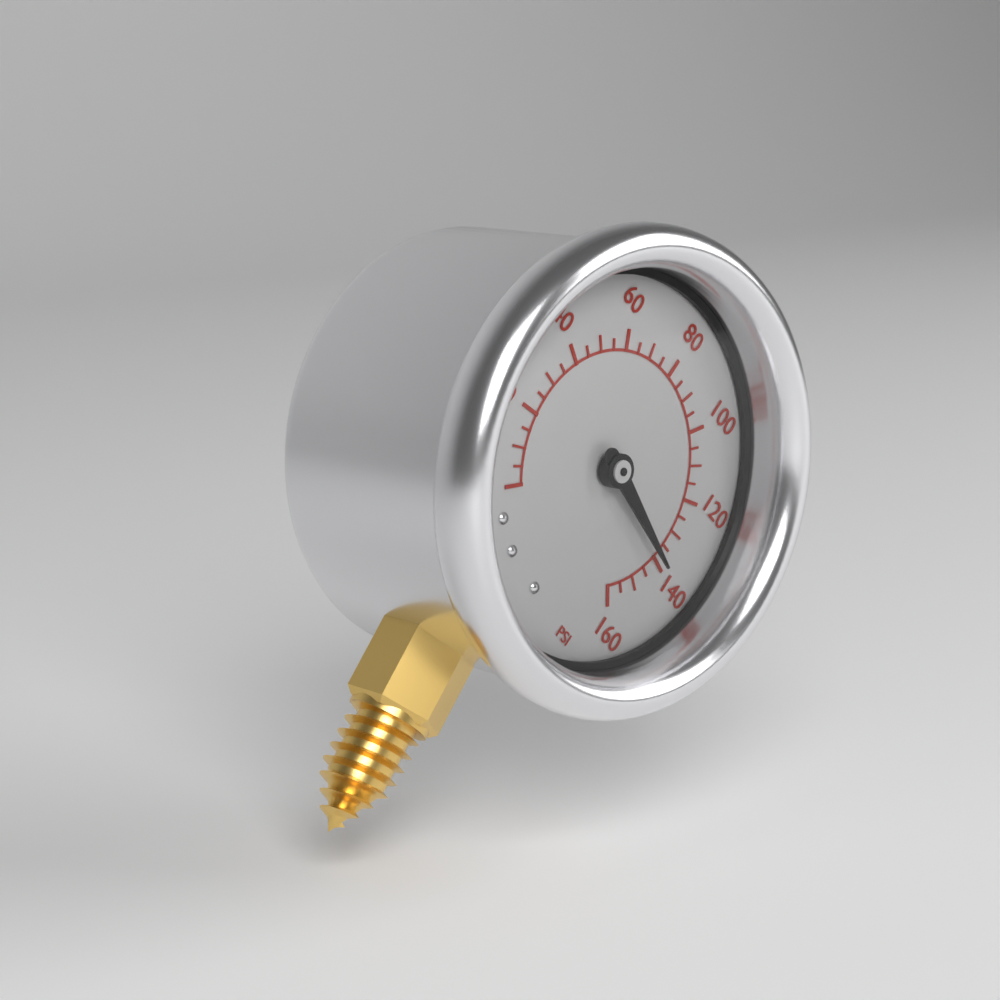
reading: 140 psi
